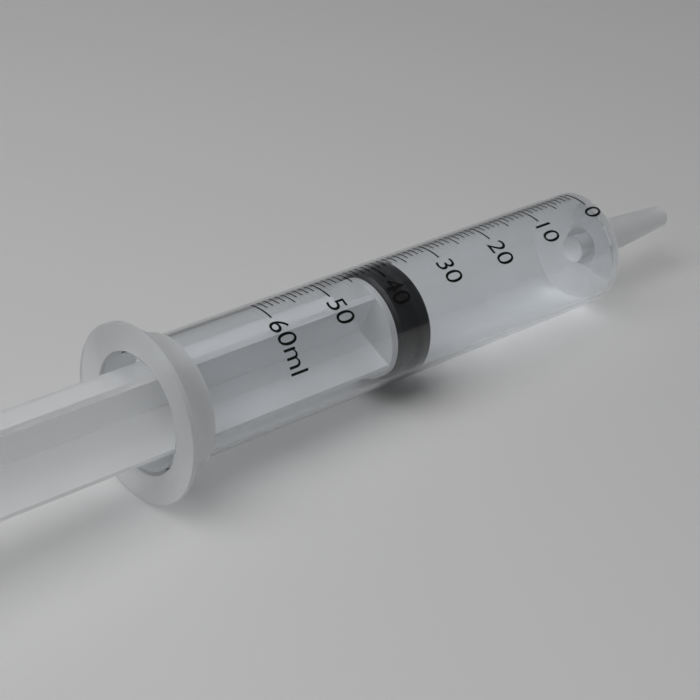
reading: 36 ml
